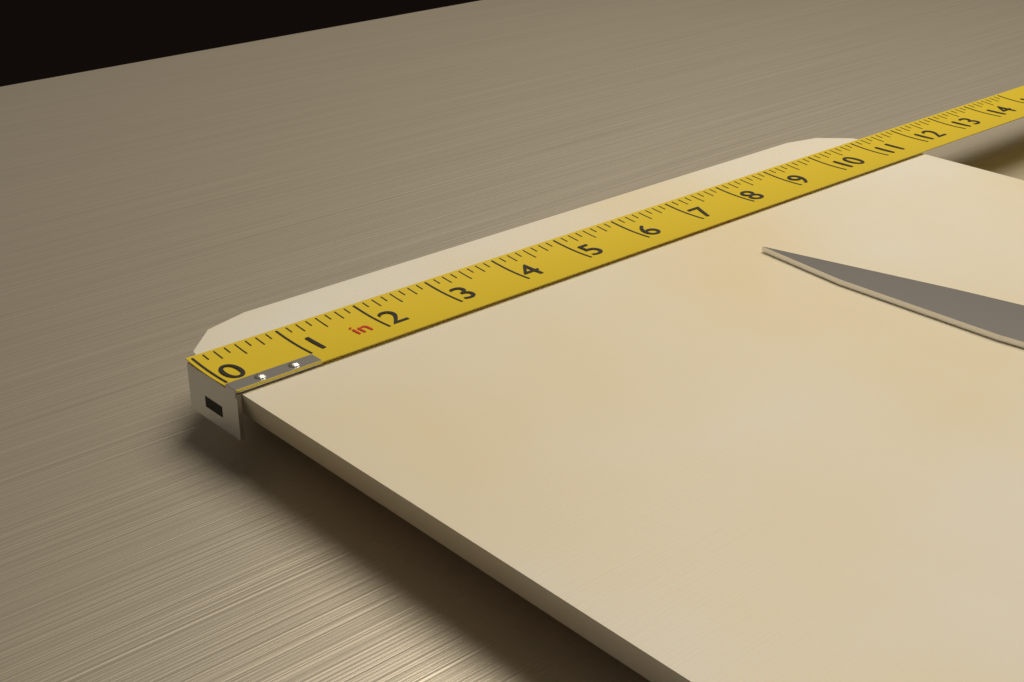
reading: 11.500 in
